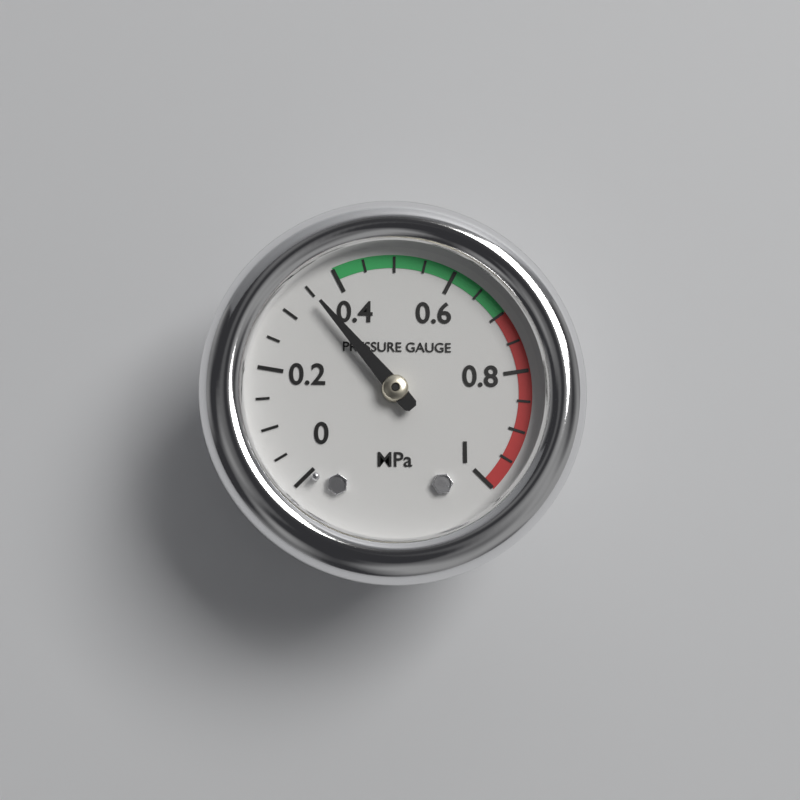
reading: 0.35 MPa
